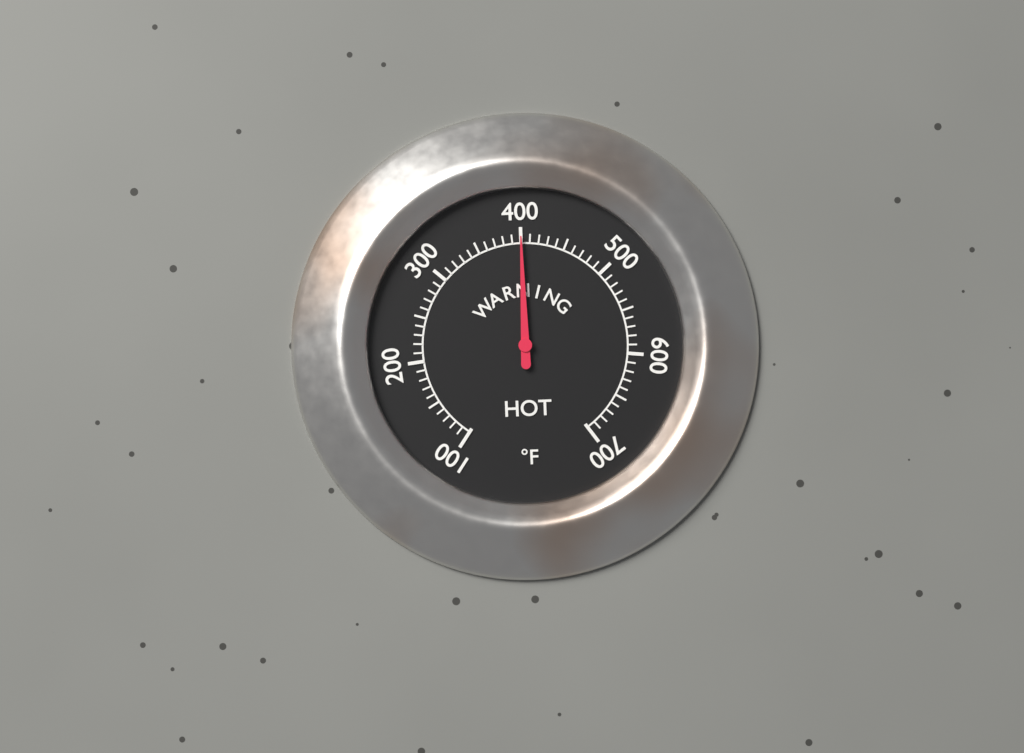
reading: 400 °F
